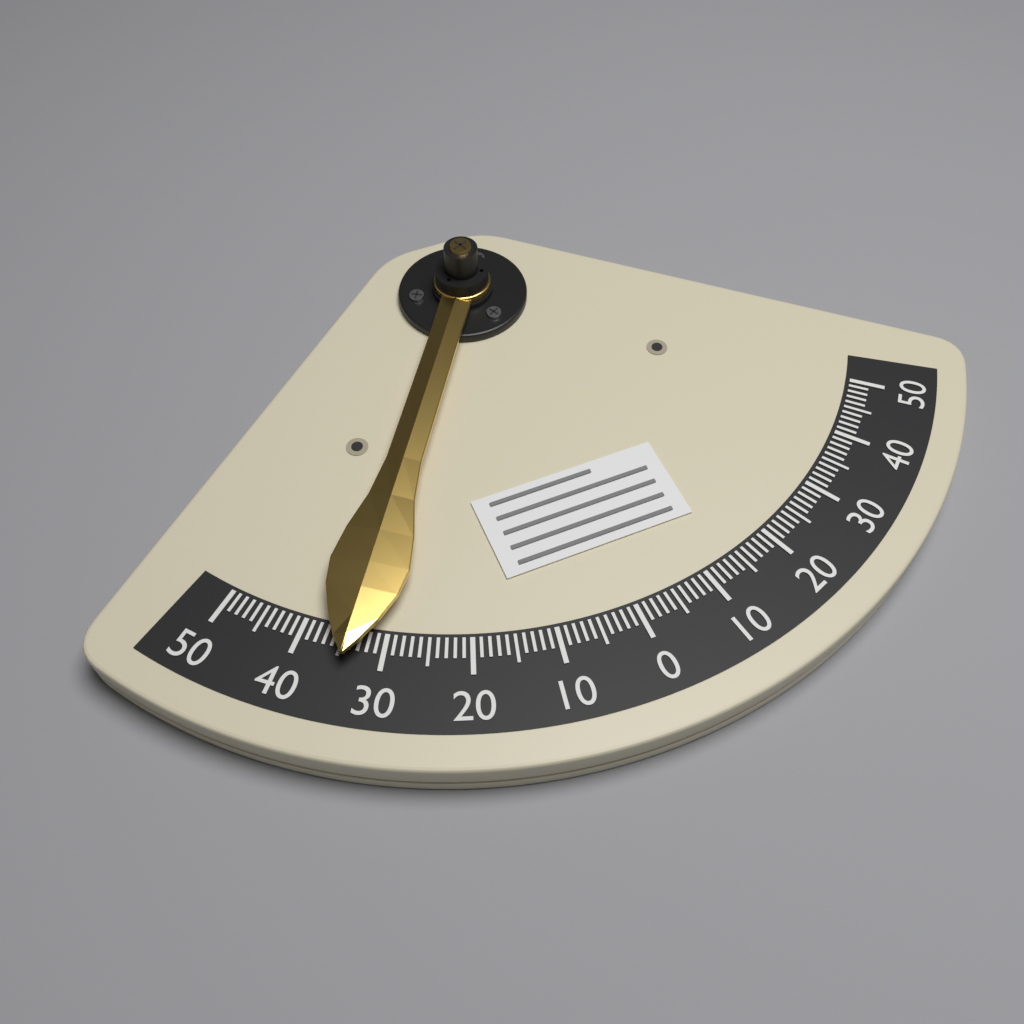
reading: 34 (no unit)
